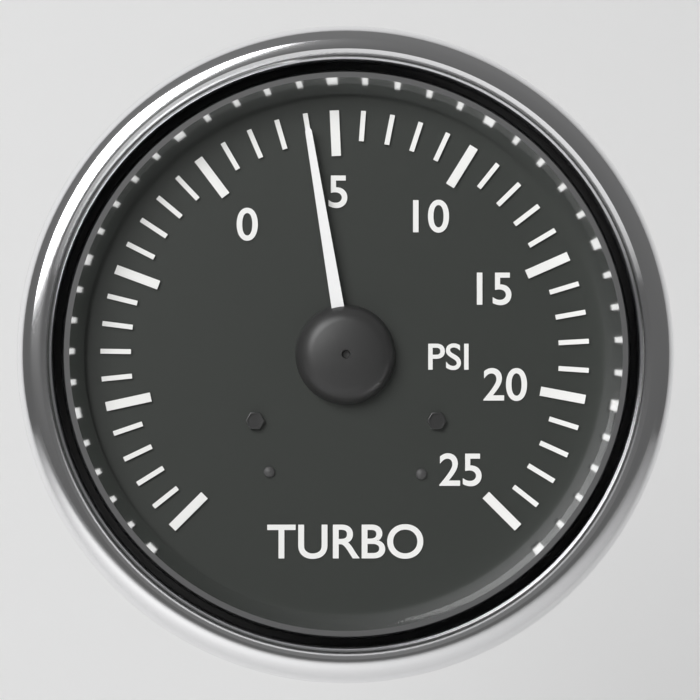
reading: 4 psi
